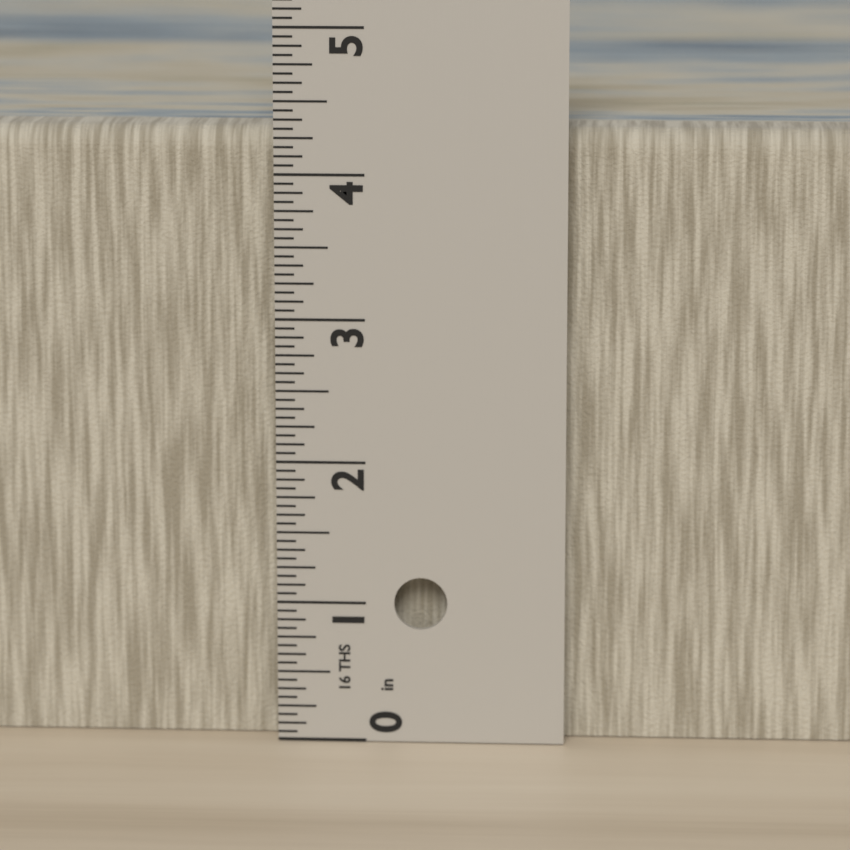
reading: 4.3125 in
